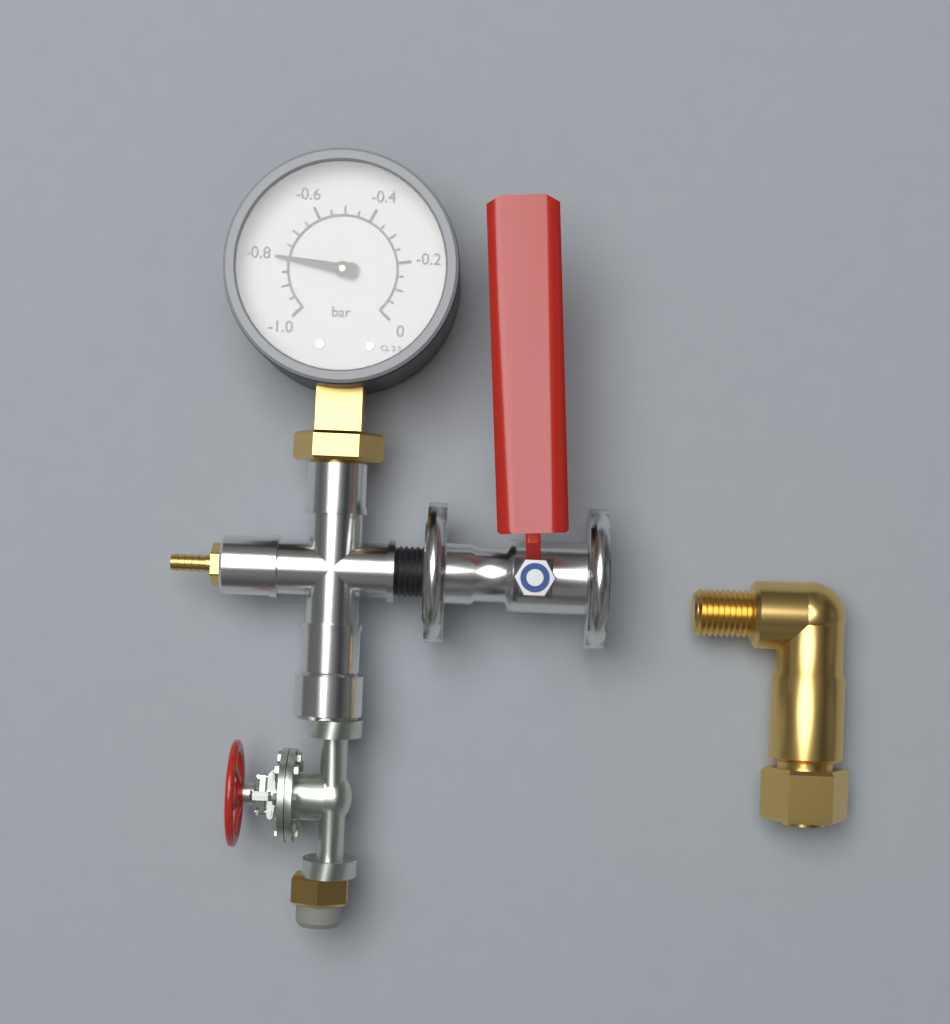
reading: -0.80 bar
